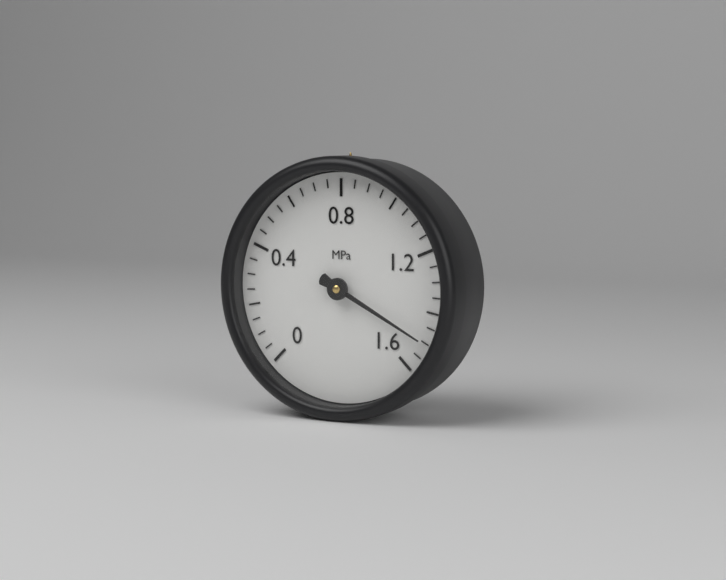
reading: 1.50 MPa
